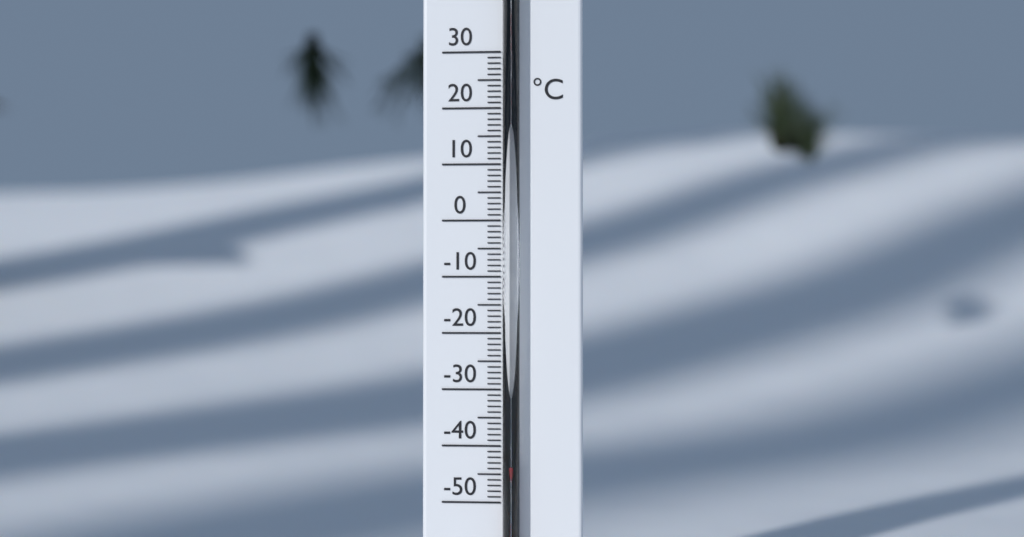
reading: -43 °C
